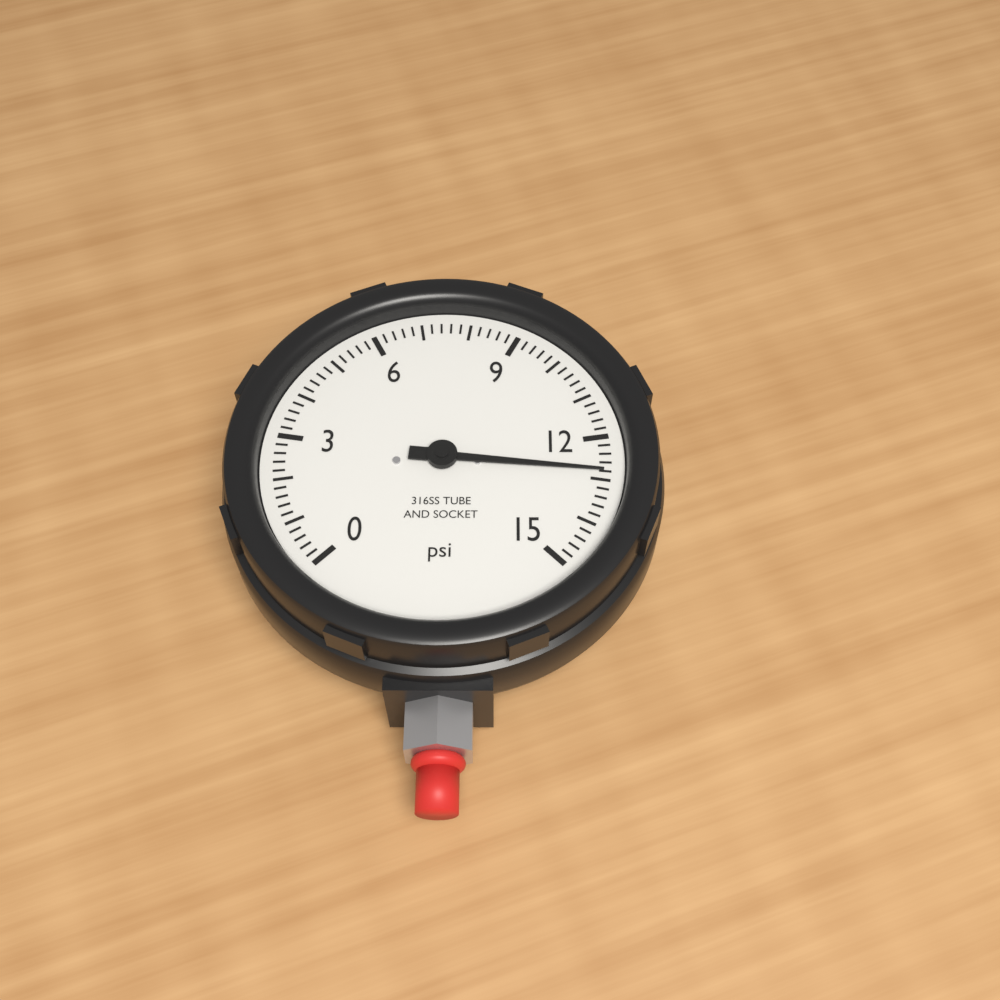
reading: 12.8 psi
